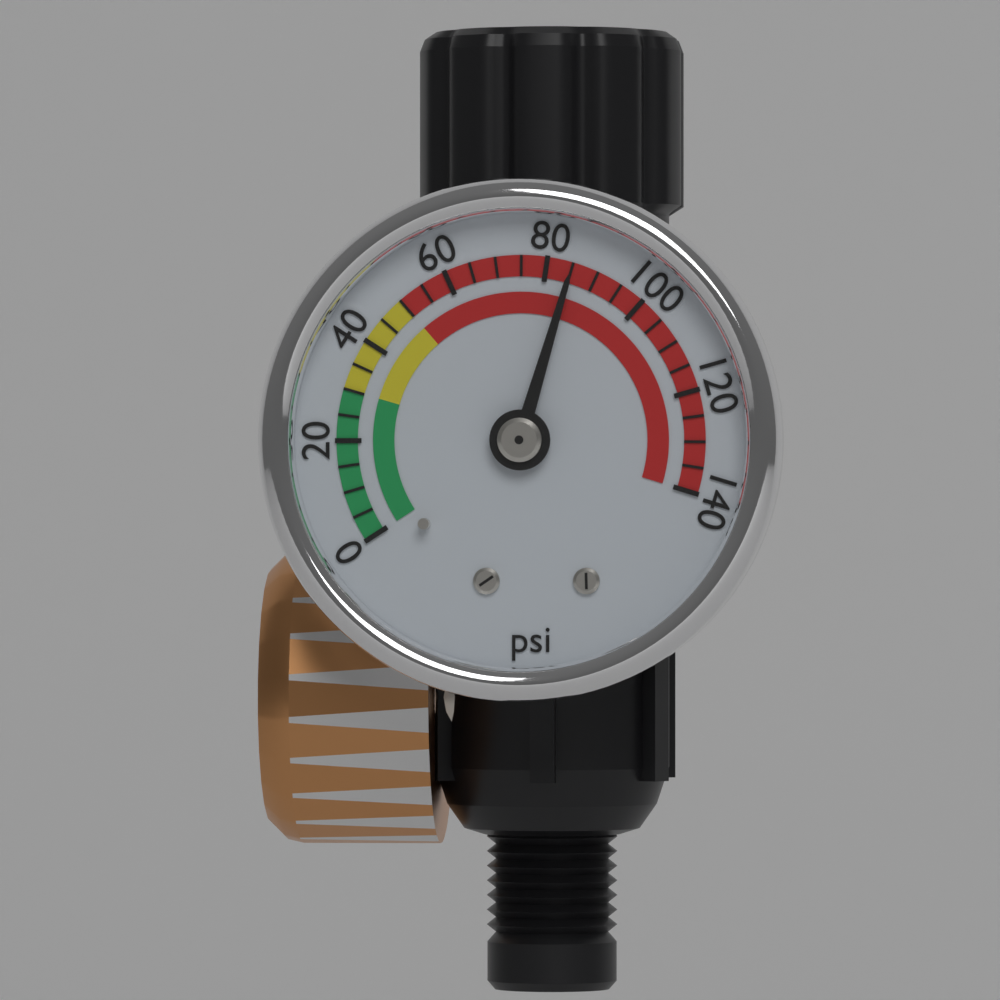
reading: 85 psi
